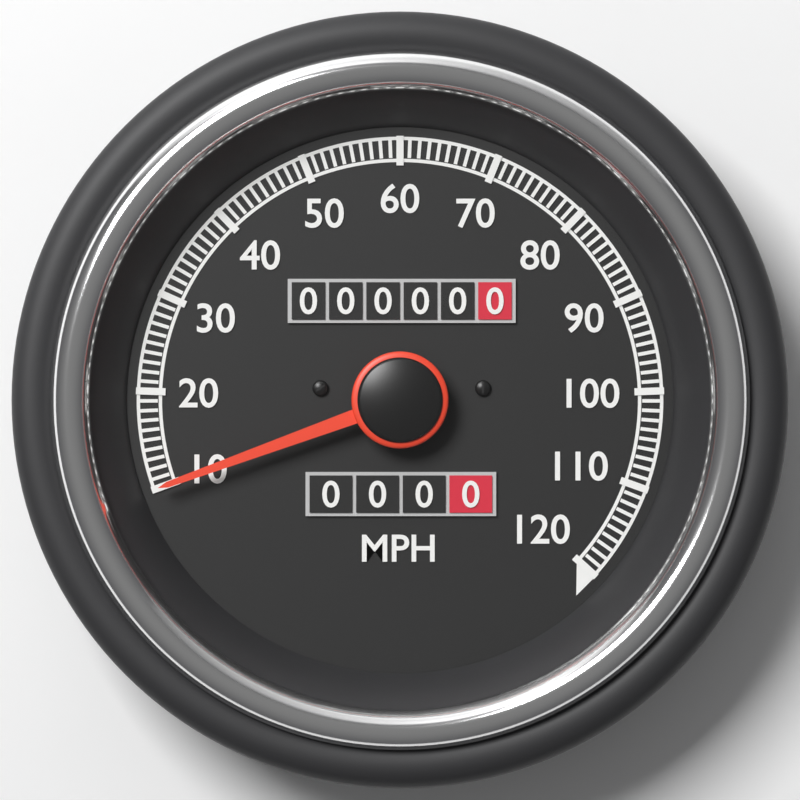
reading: 10 MPH
